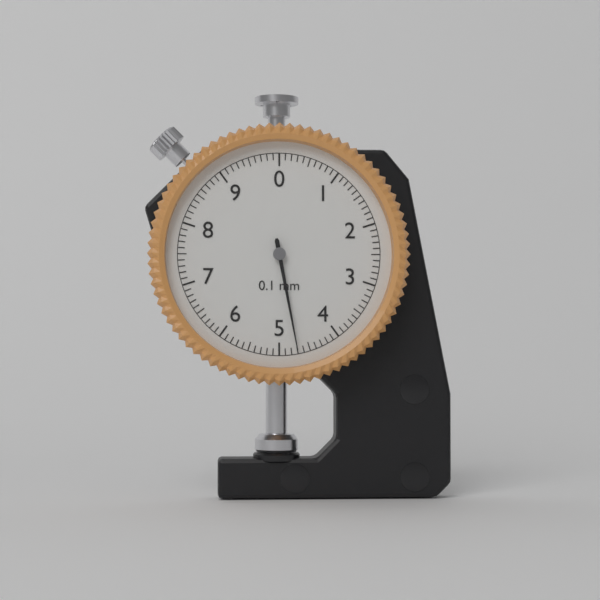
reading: 4.7 mm
